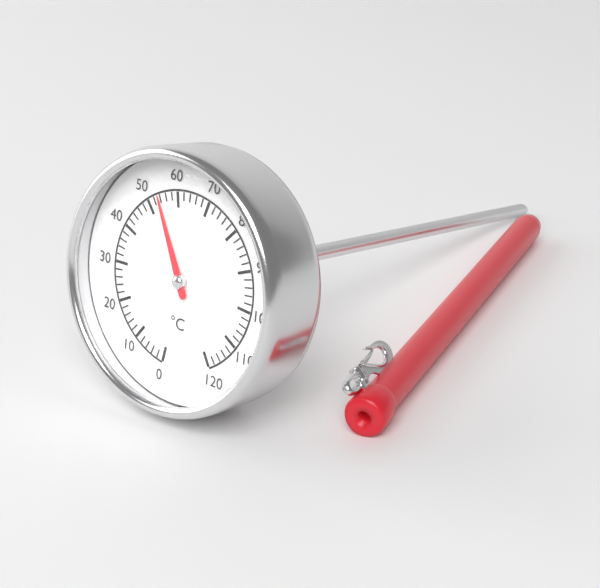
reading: 54 °C
